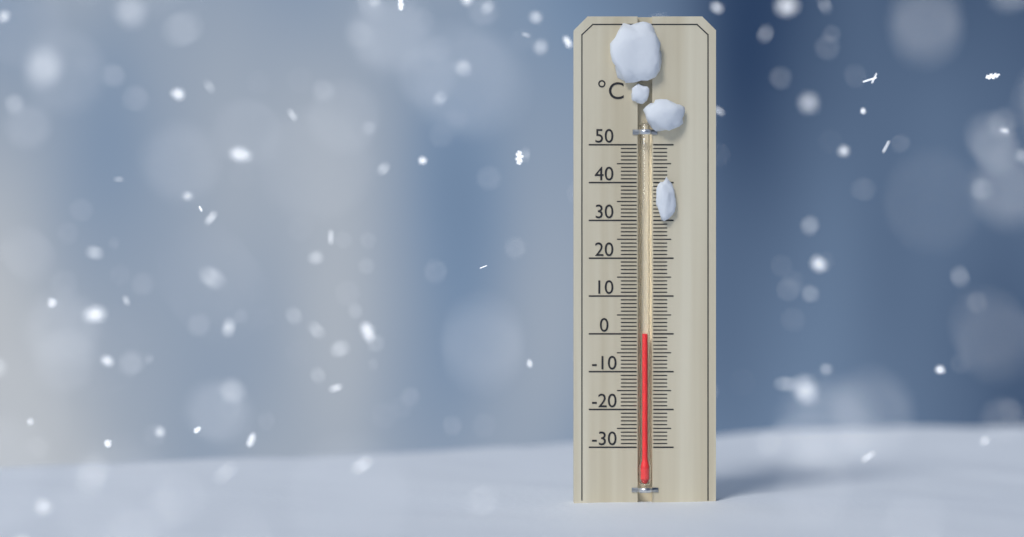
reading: 0 °C
